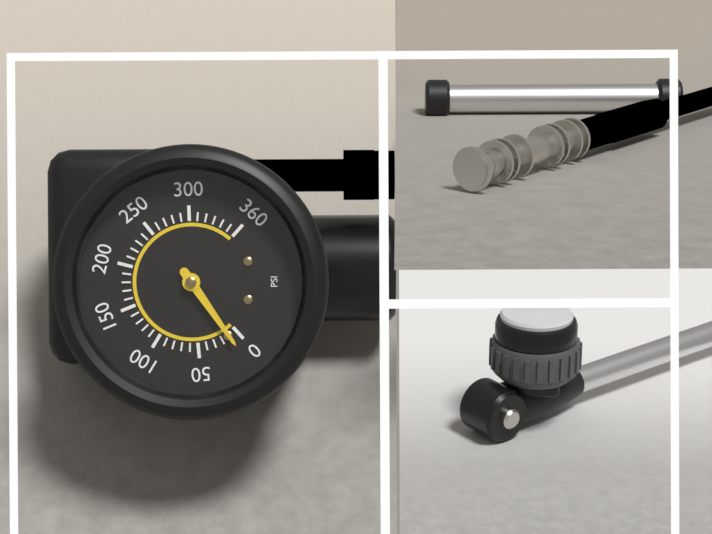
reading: 10 psi
